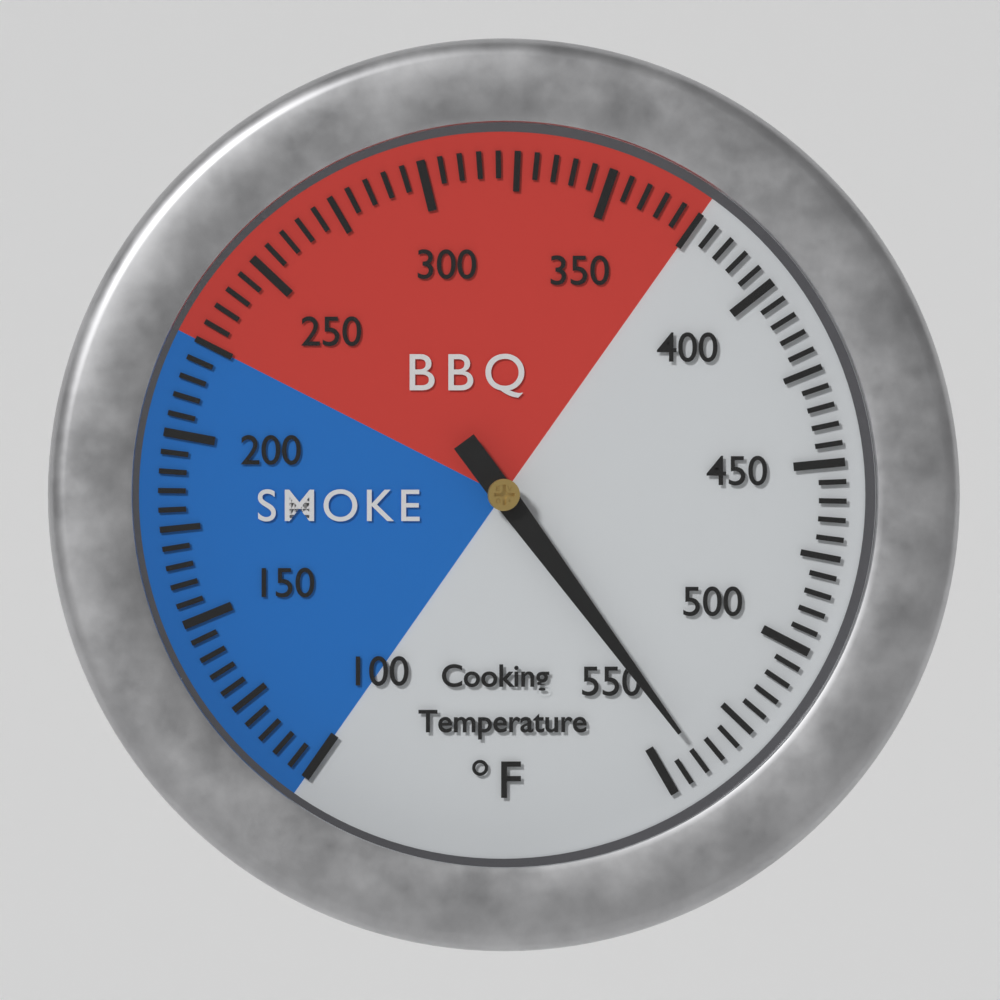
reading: 540 °F
